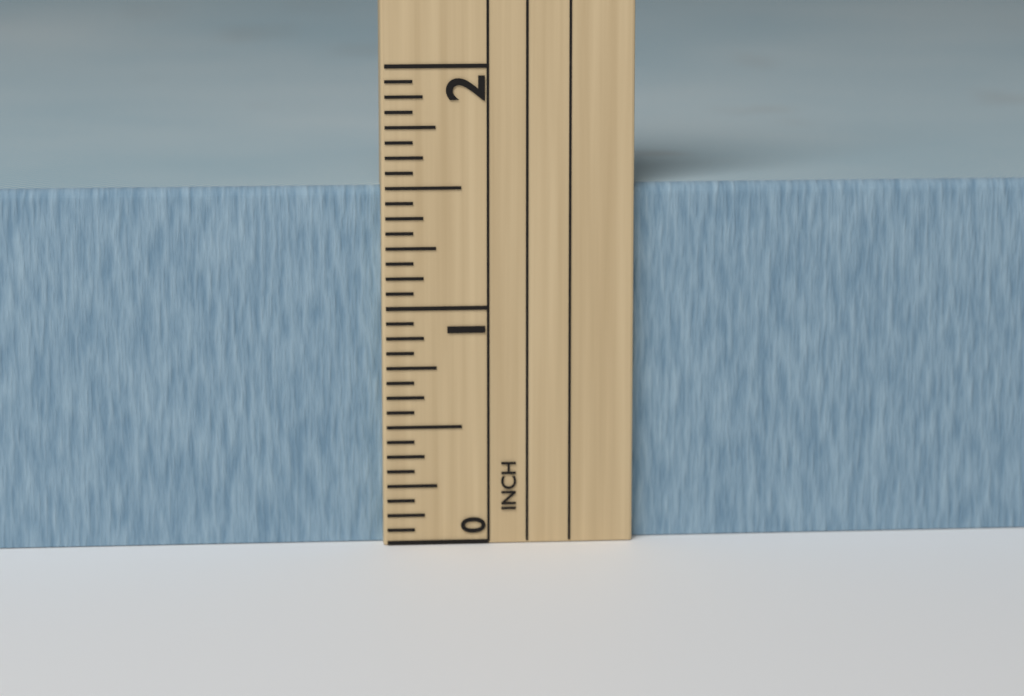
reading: 1.5000 in
